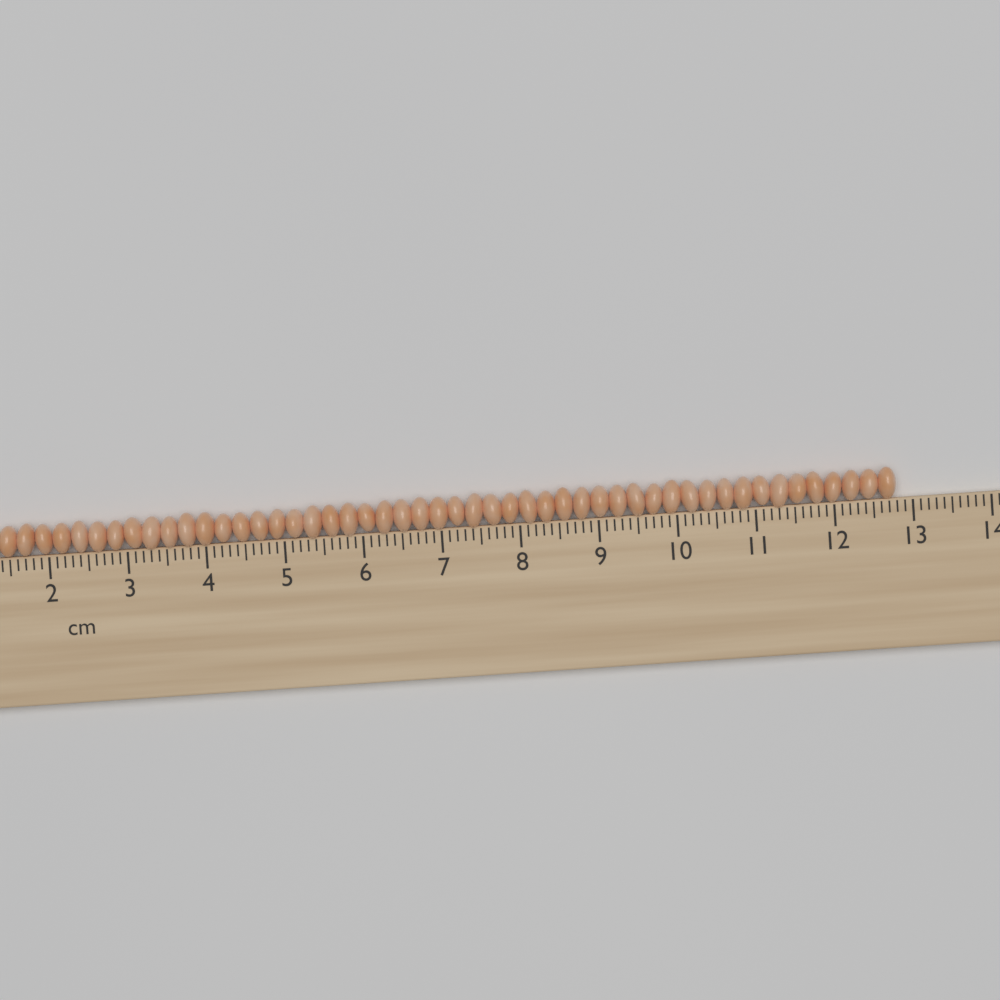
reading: 12.8 cm
